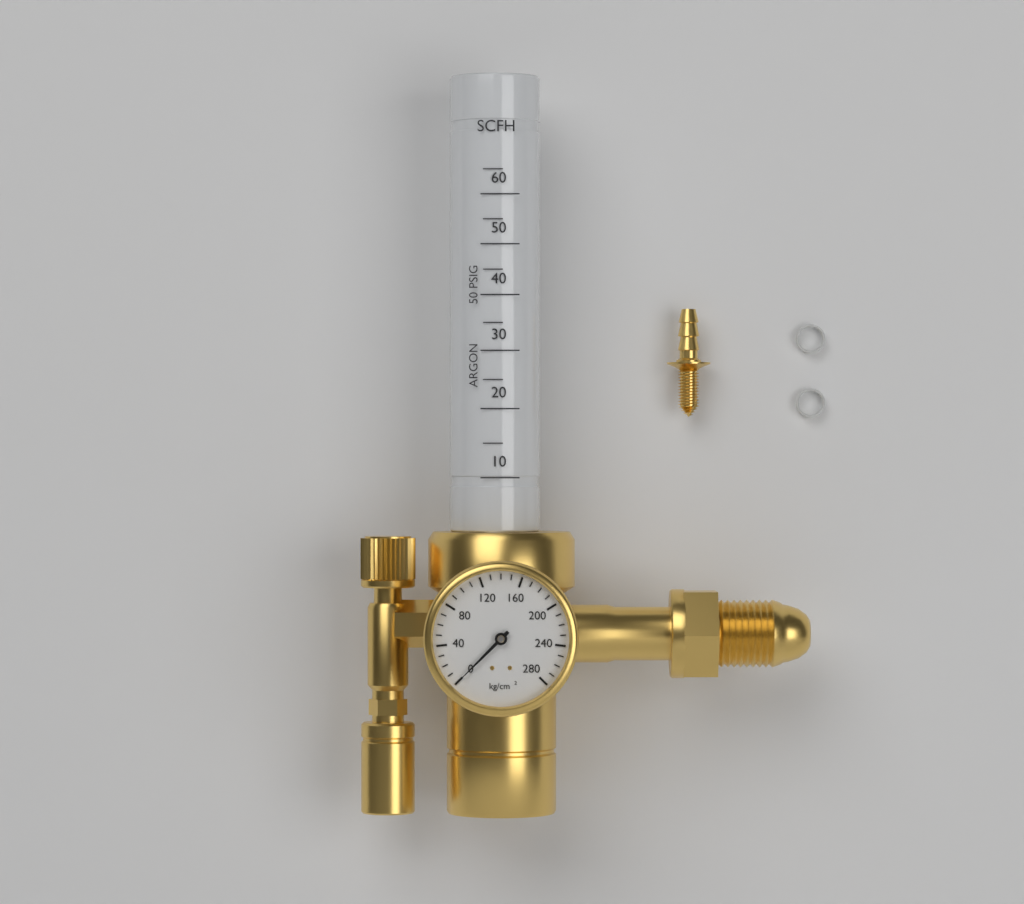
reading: 0 kg/cm²
